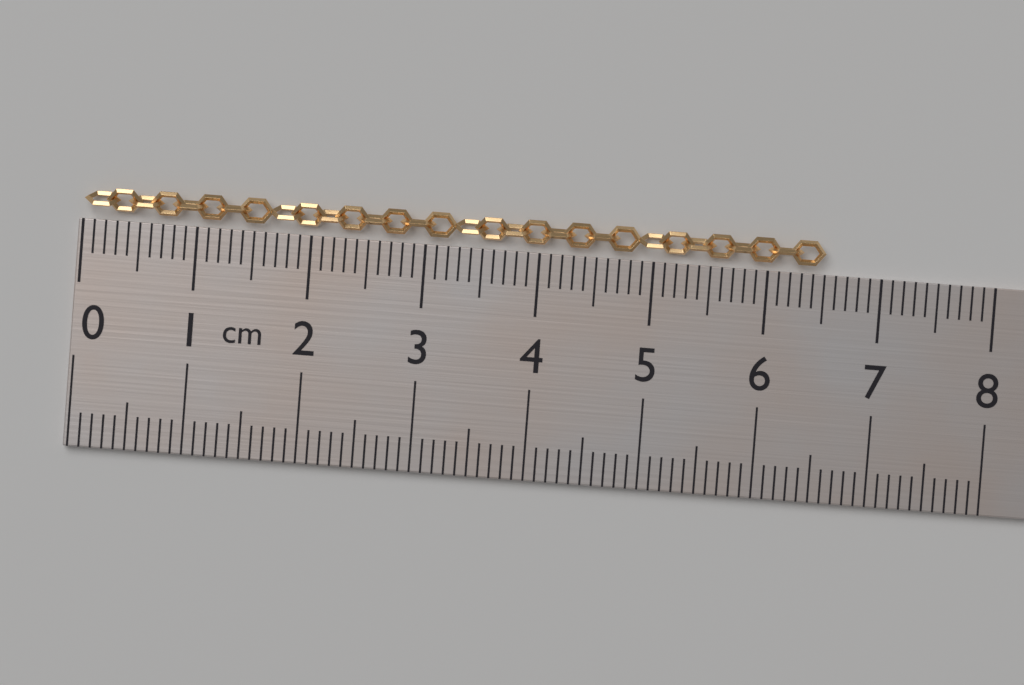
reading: 6.5 cm
